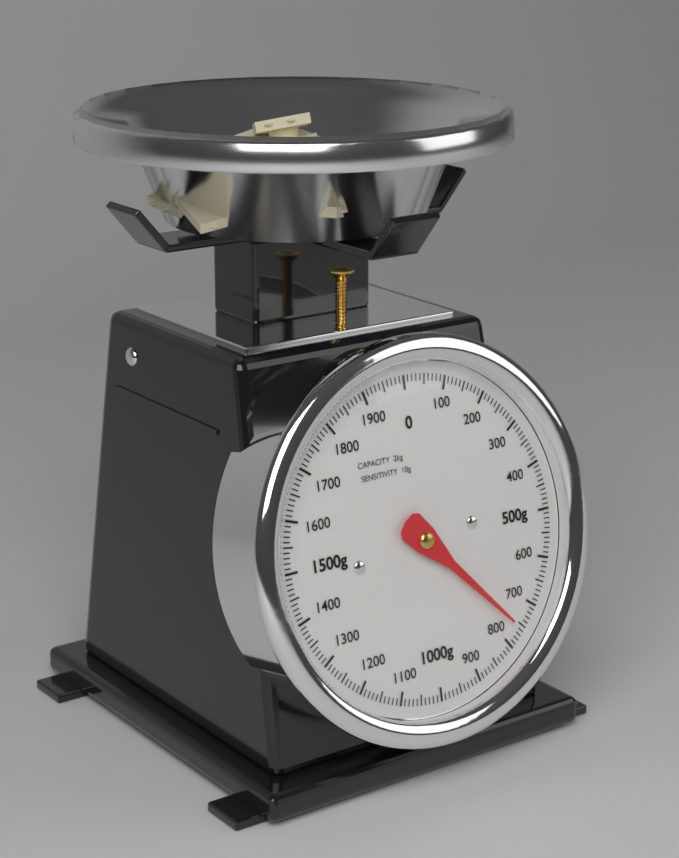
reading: 760 g
